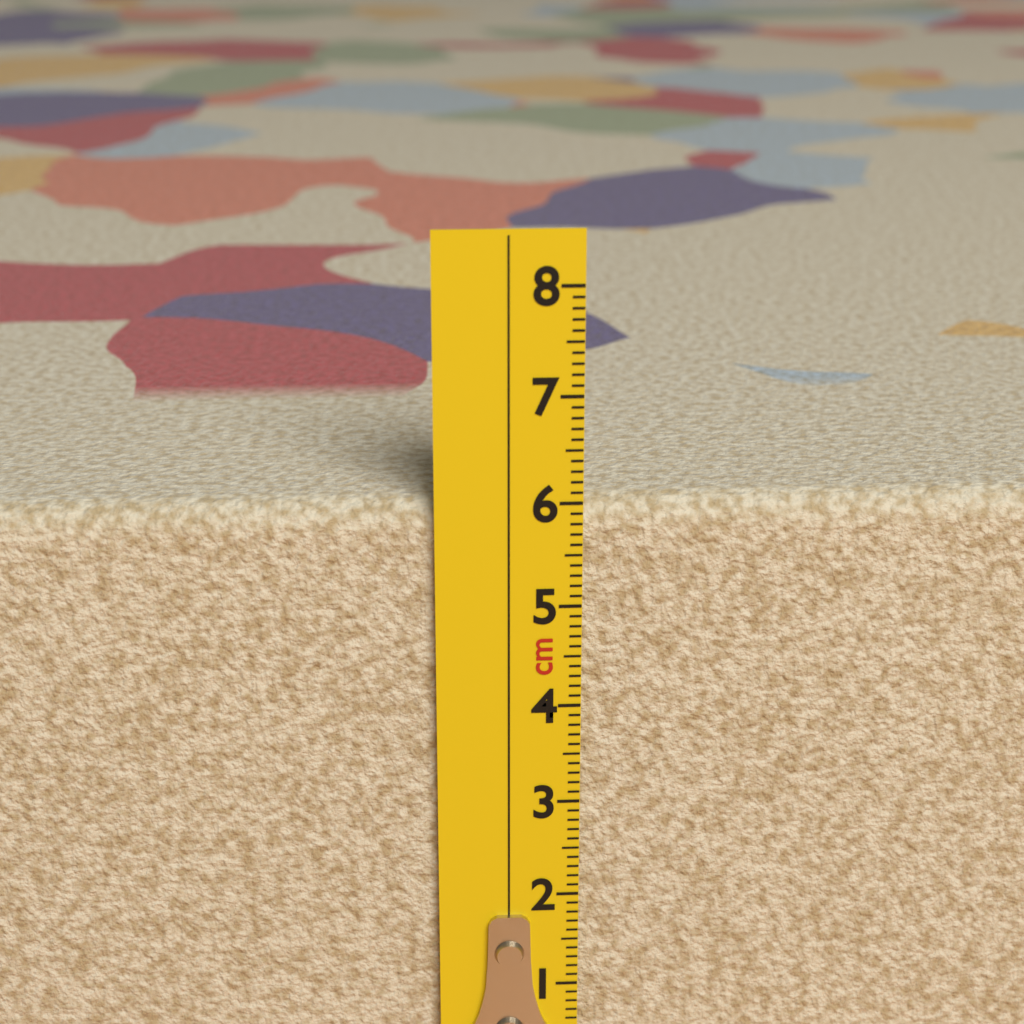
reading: 6.0 cm
